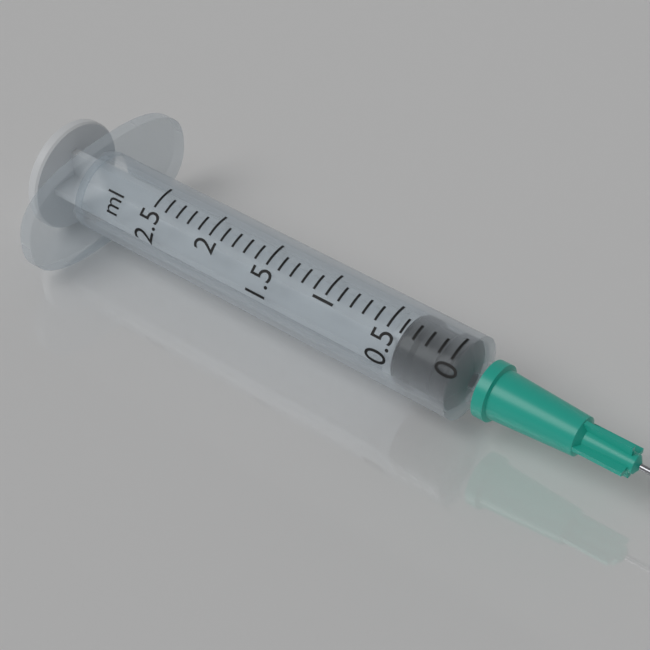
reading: 0.0 ml
